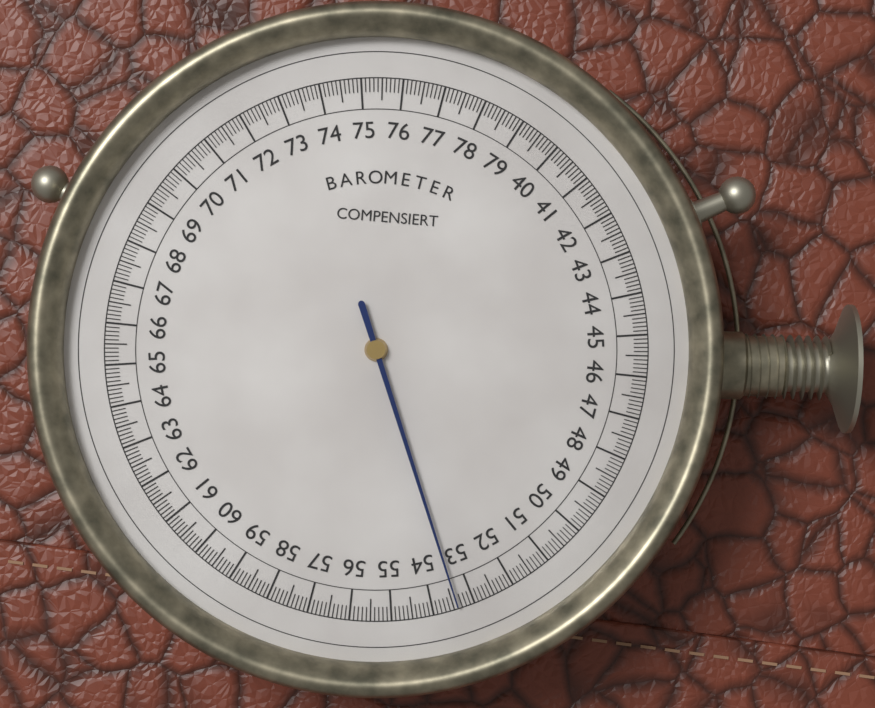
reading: 53.4 (no unit)
